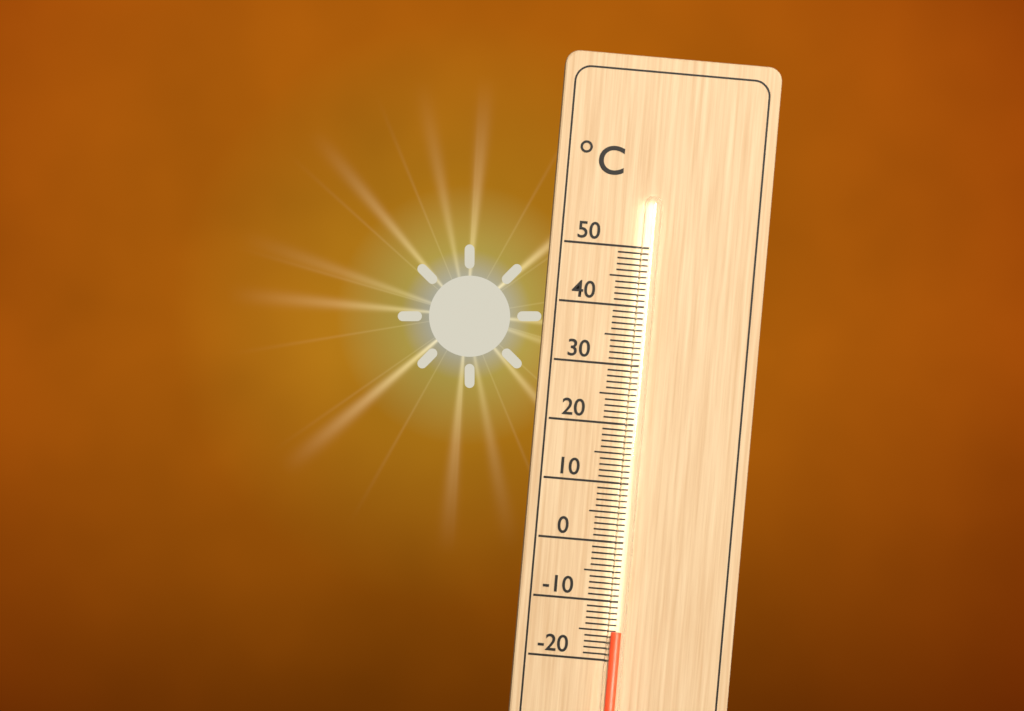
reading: -15 °C
